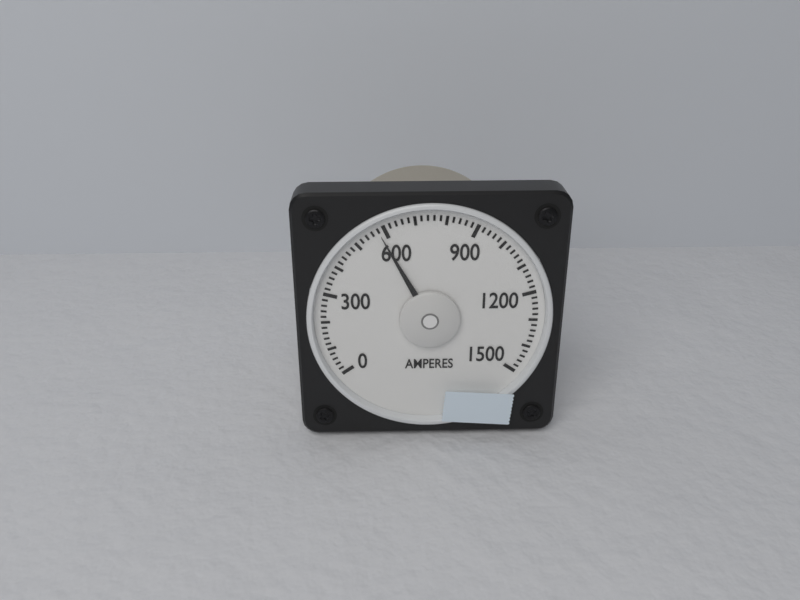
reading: 580 A
